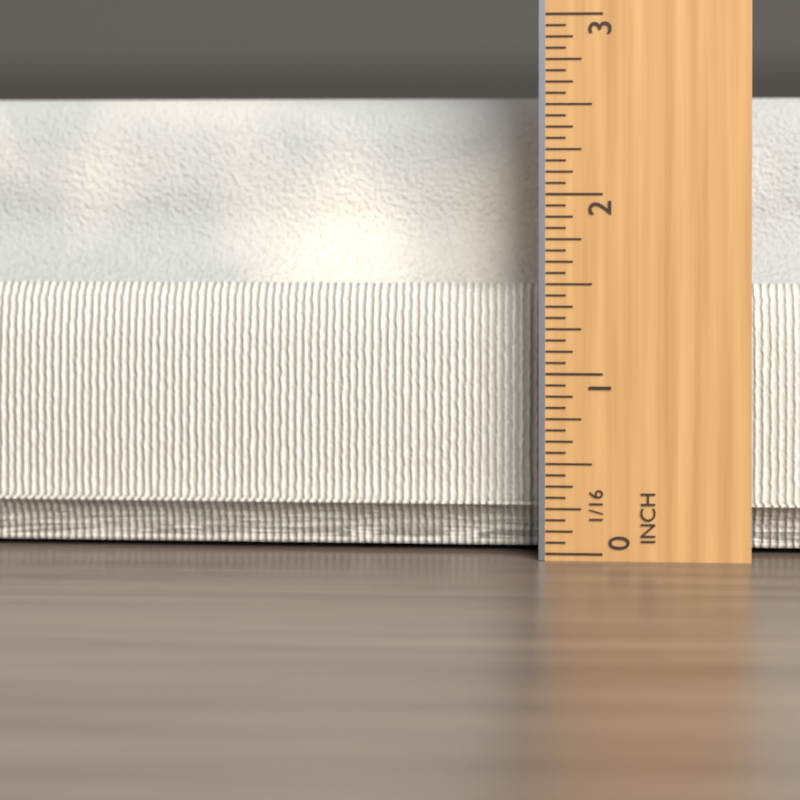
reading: 2.5625 in
